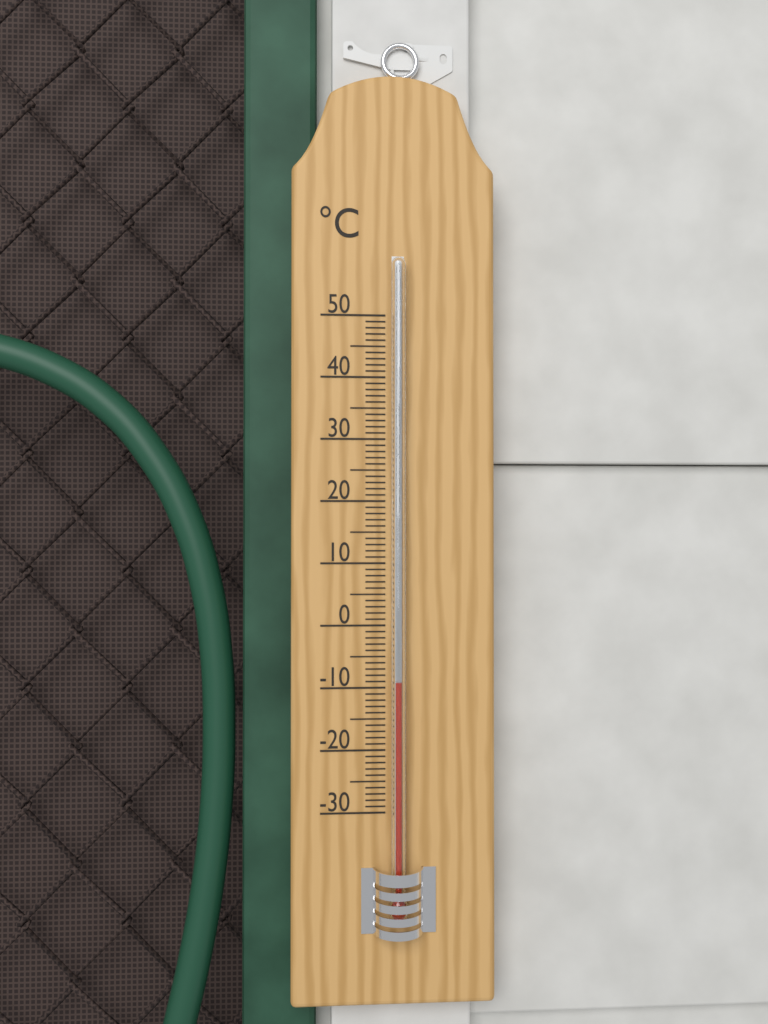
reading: -9 °C
